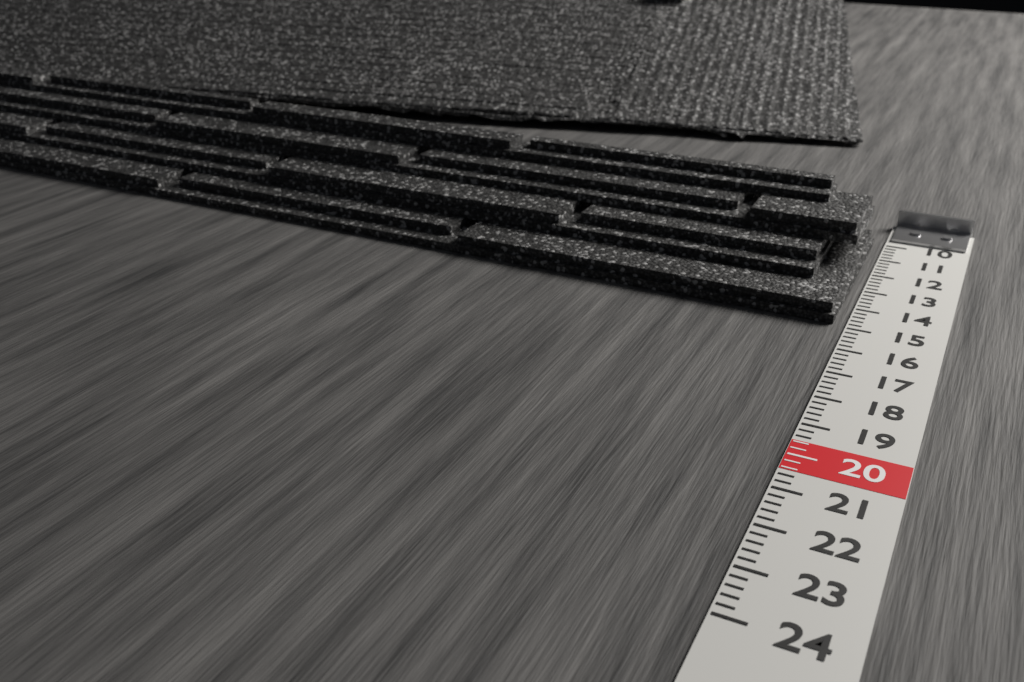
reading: 14.8 (no unit)
